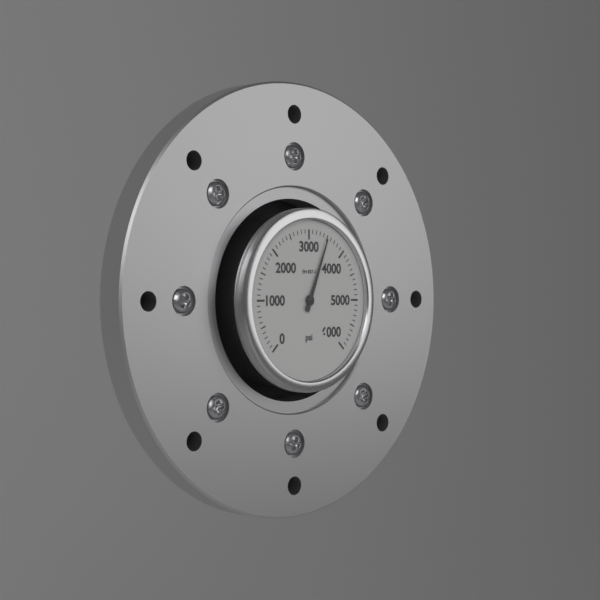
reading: 3500 psi
